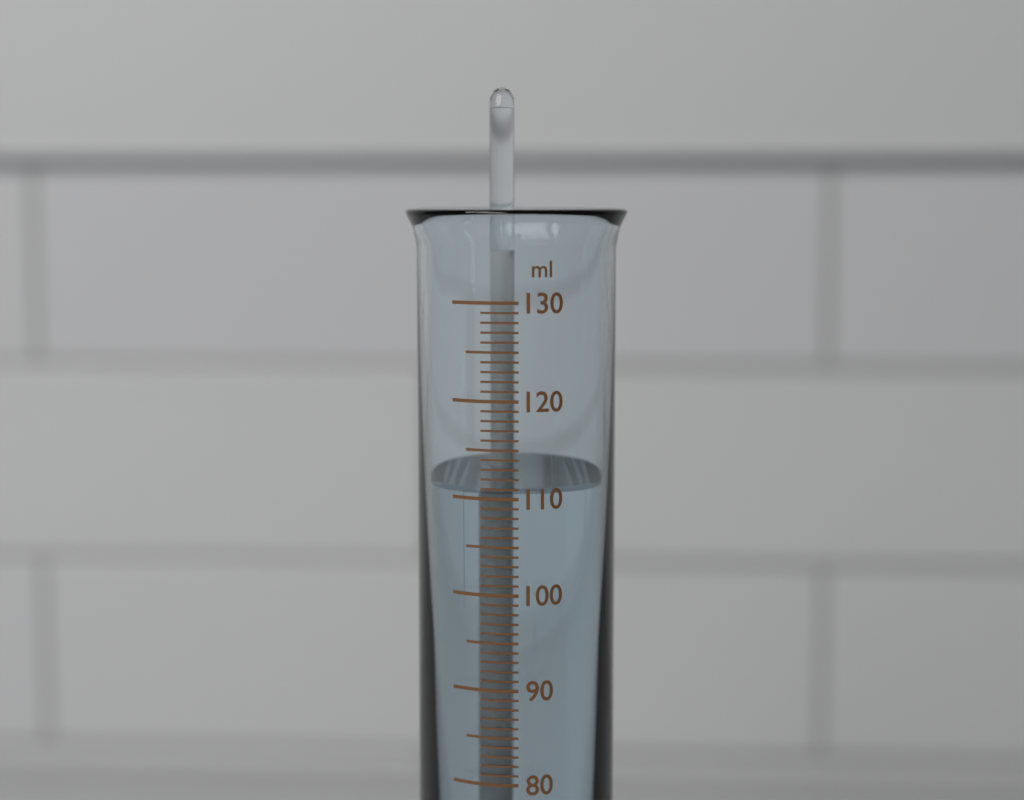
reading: 111 ml
